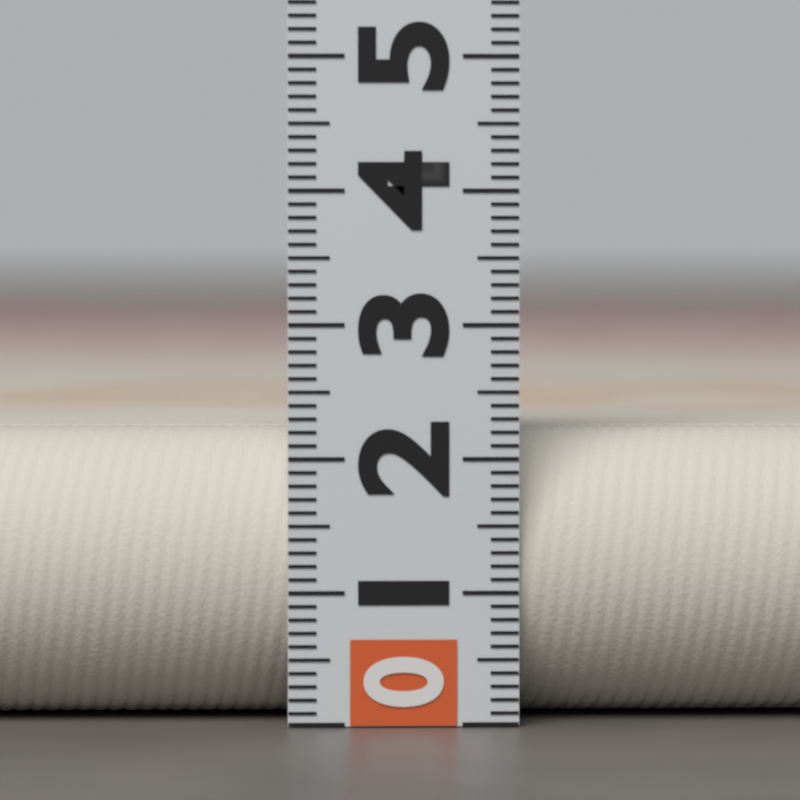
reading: 2.2 (no unit)
